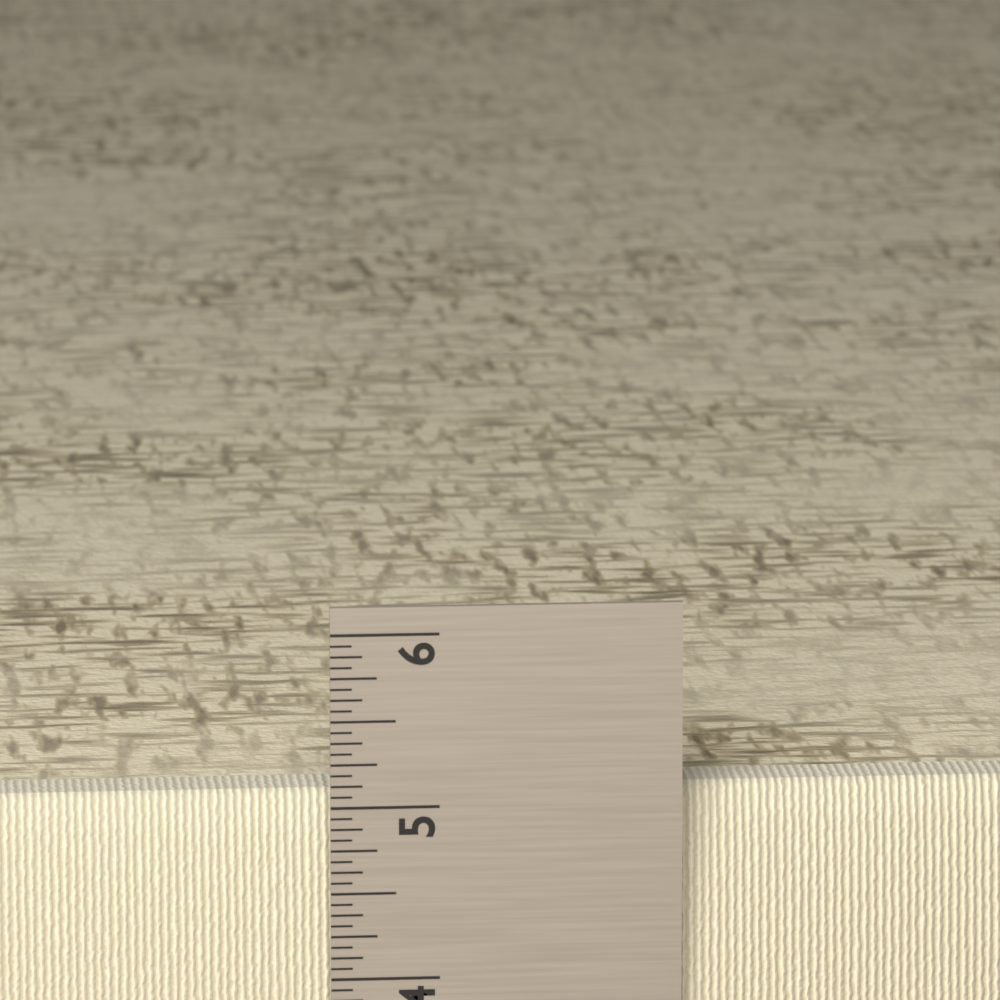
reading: 5.0625 in
